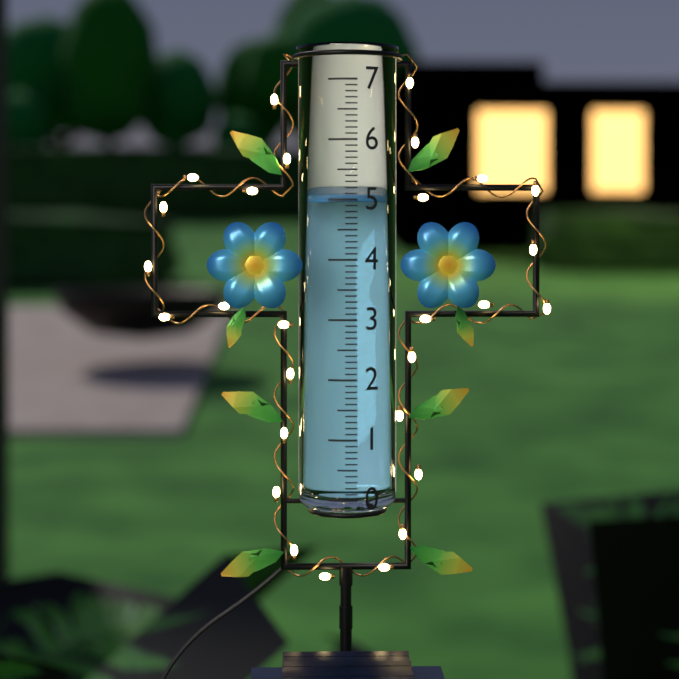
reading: 5.0 (no unit)
